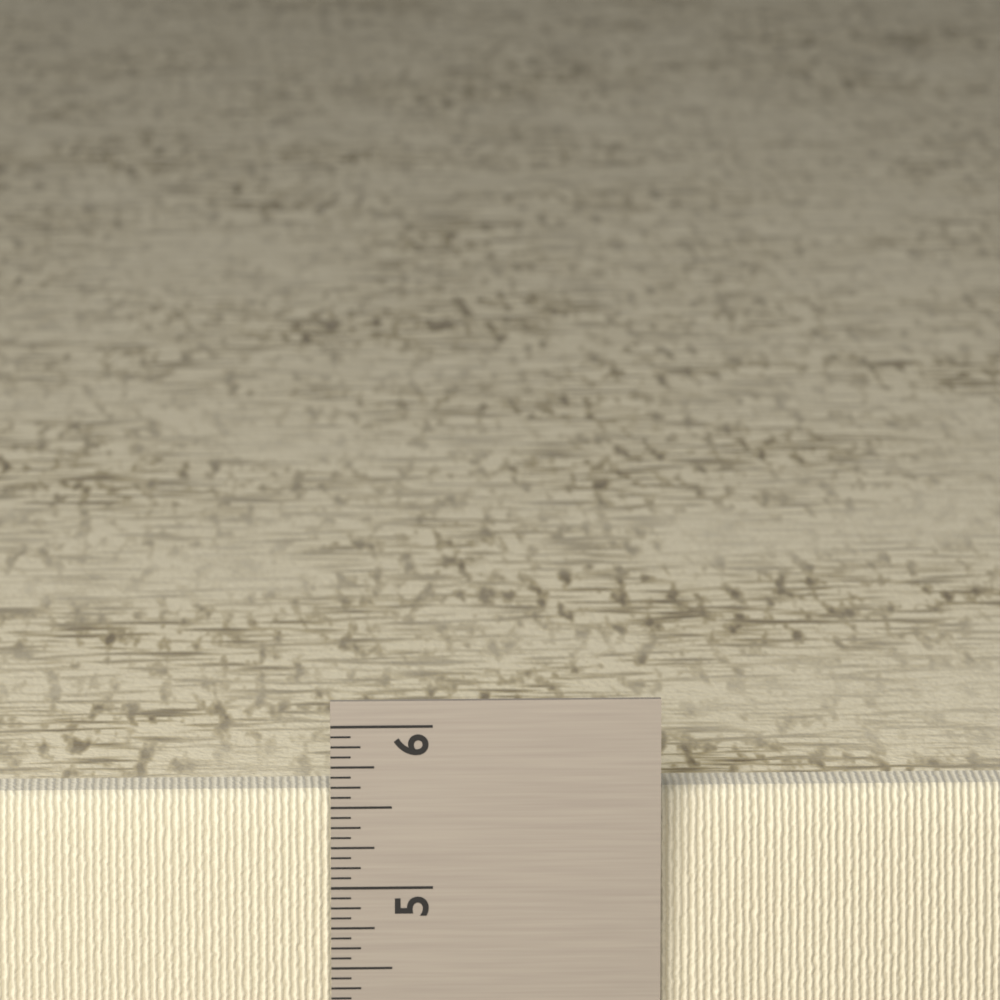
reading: 5.5625 in
